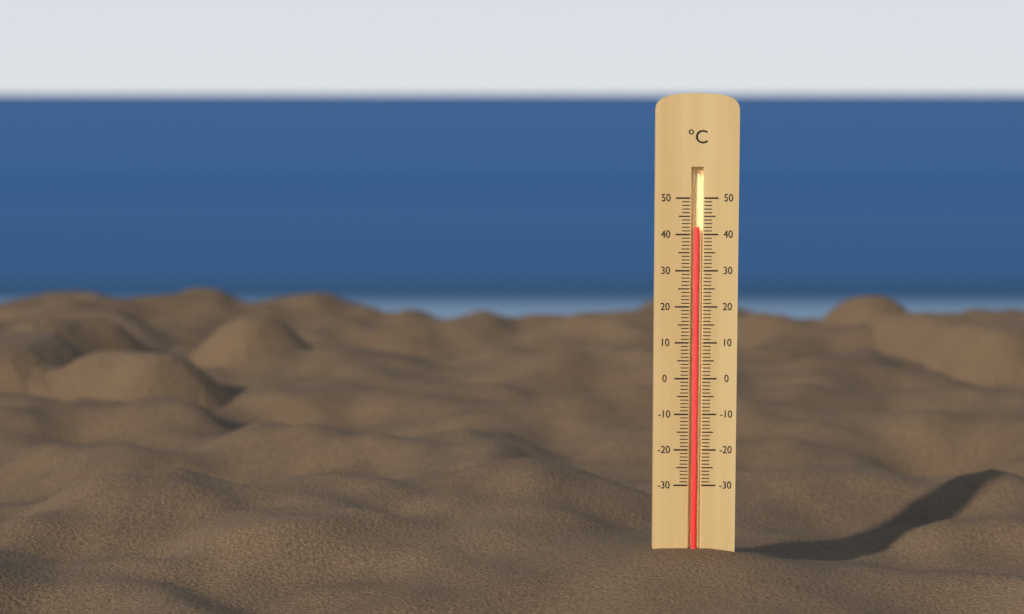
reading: 42 °C
